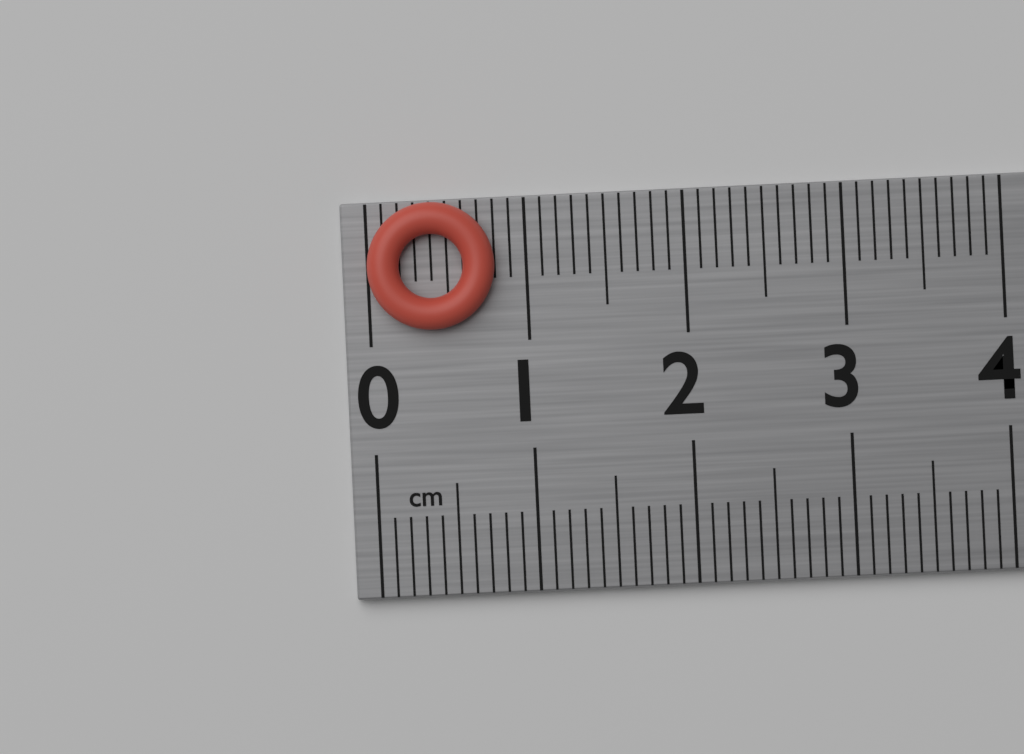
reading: 0.8 cm
